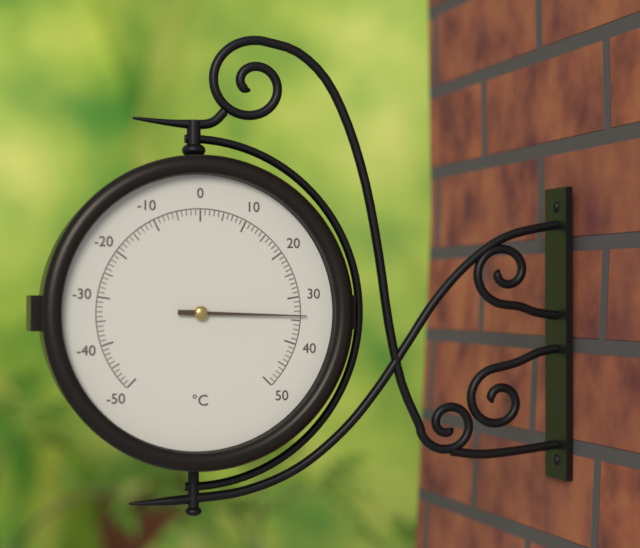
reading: 34 °C
